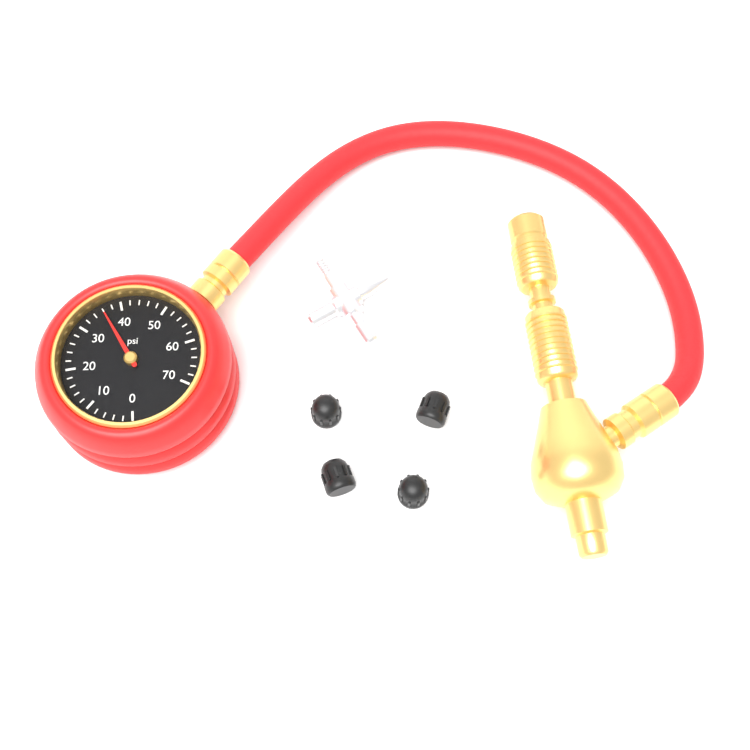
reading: 36 psi
